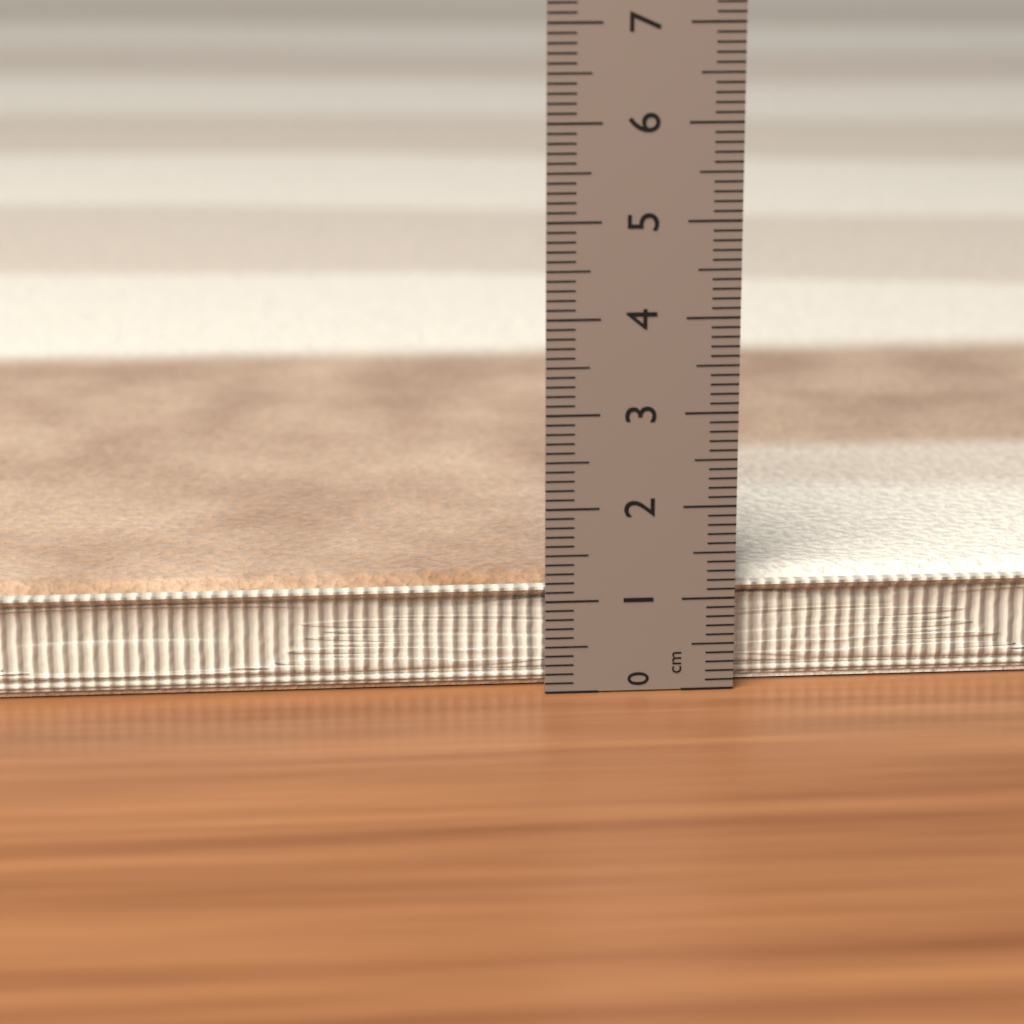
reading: 1.2 cm
